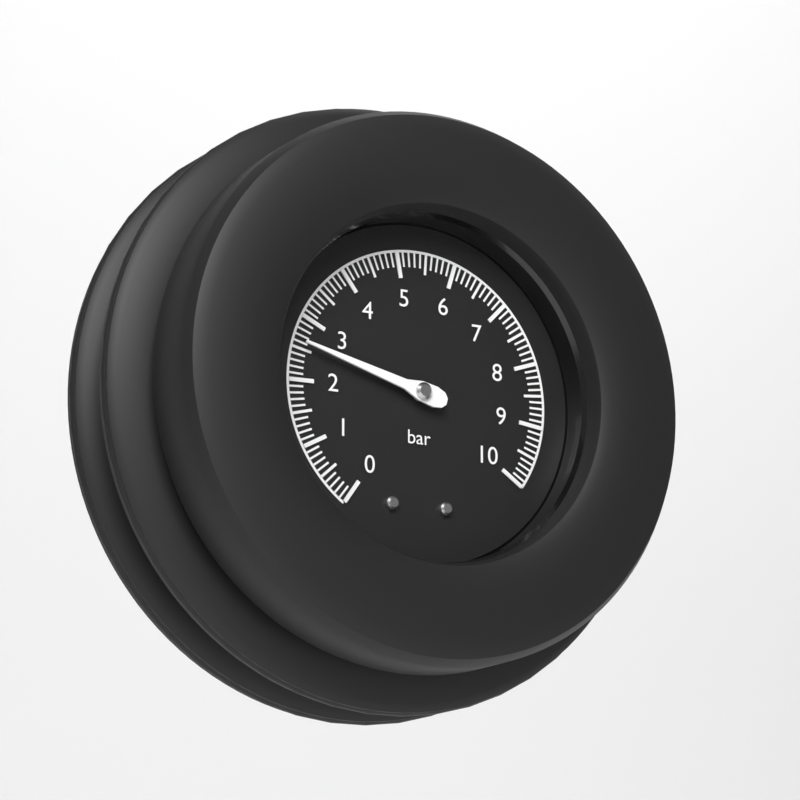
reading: 2.6 bar
